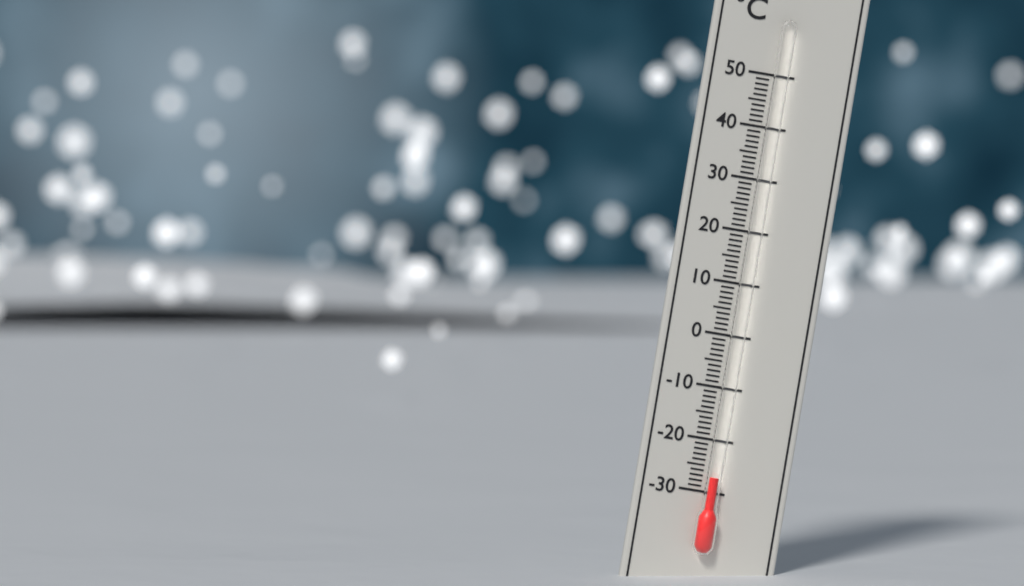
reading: -27 °C
